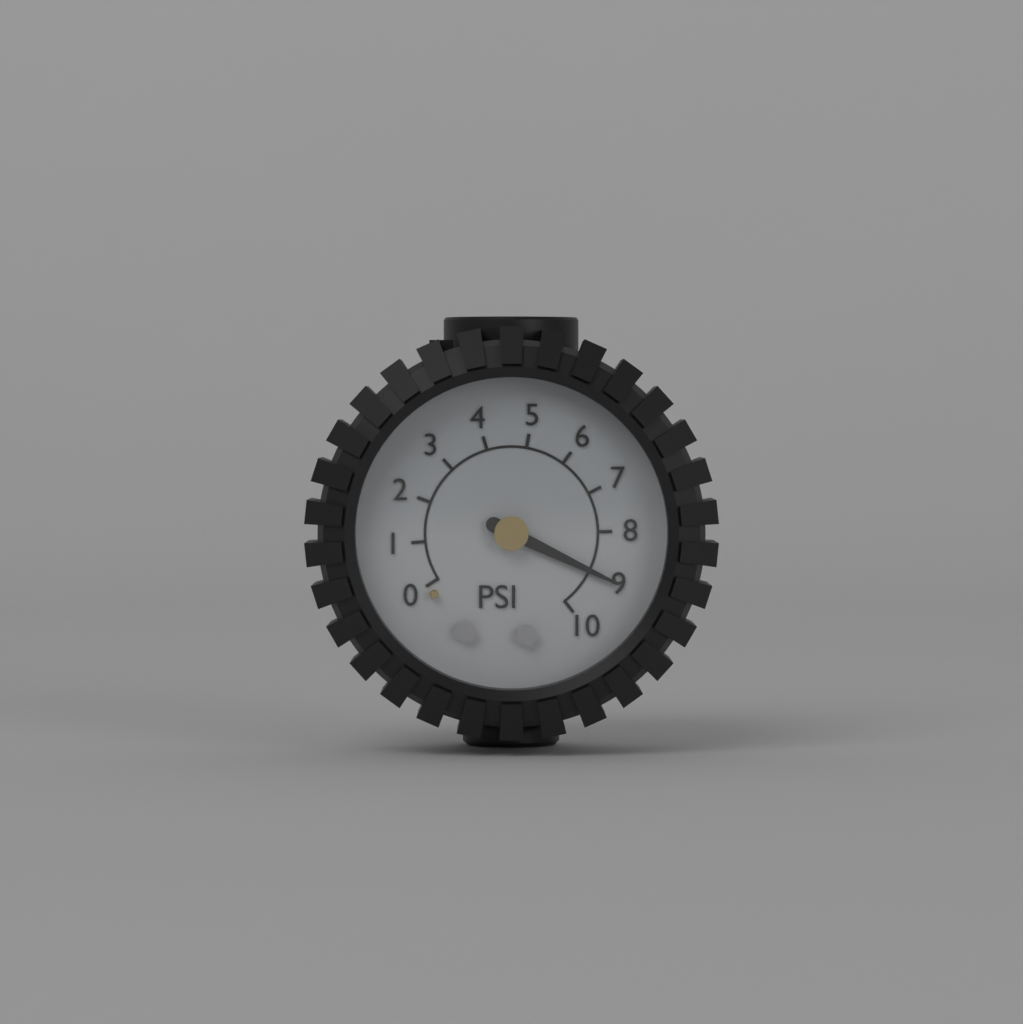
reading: 9 psi
